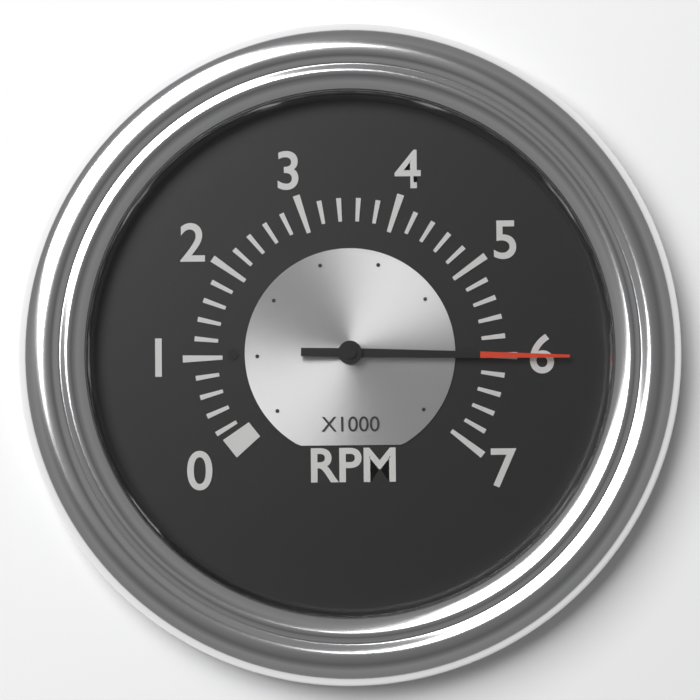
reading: 6.0 x1000 RPM
